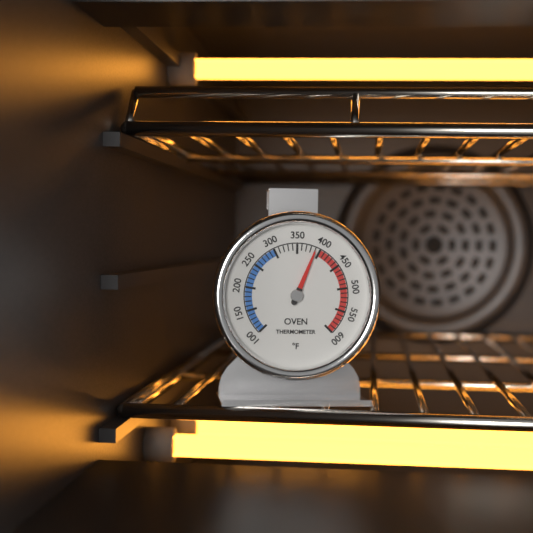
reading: 390 °F
